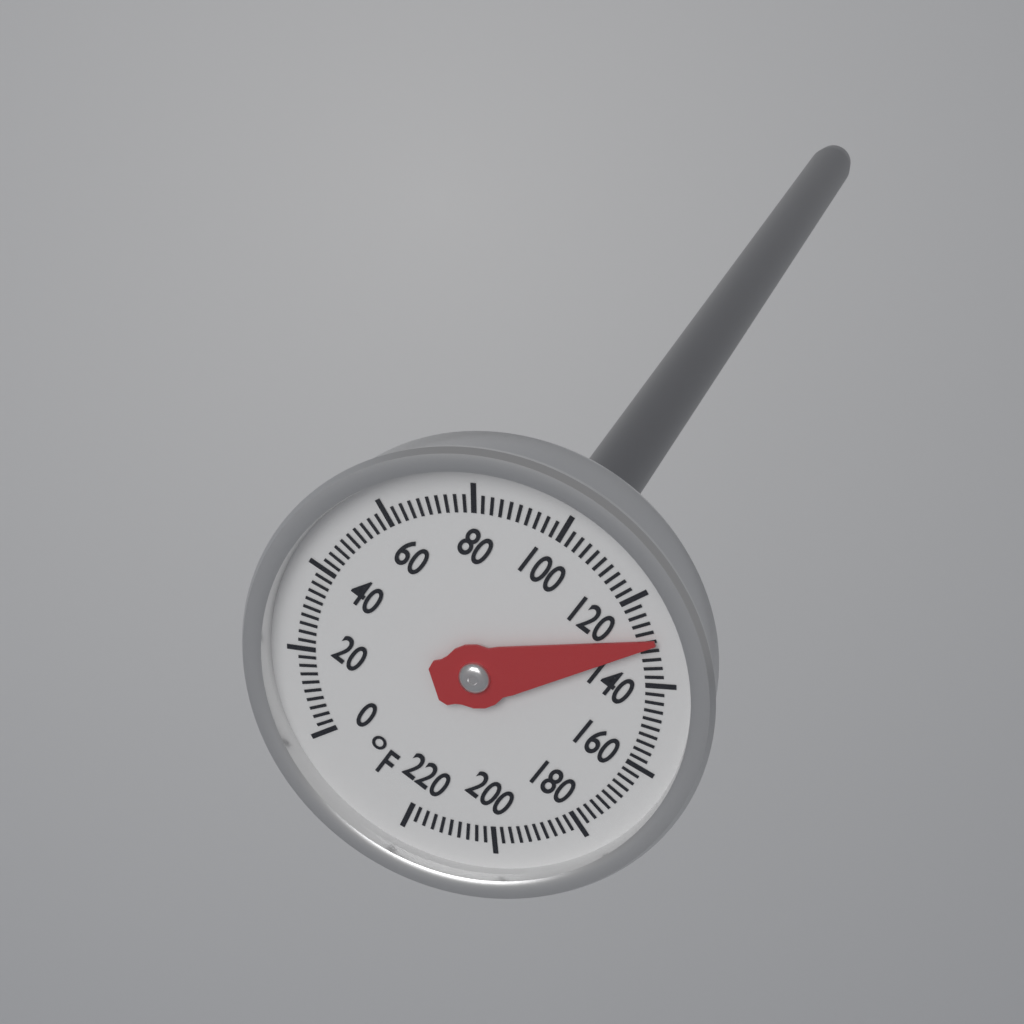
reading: 130 °F
